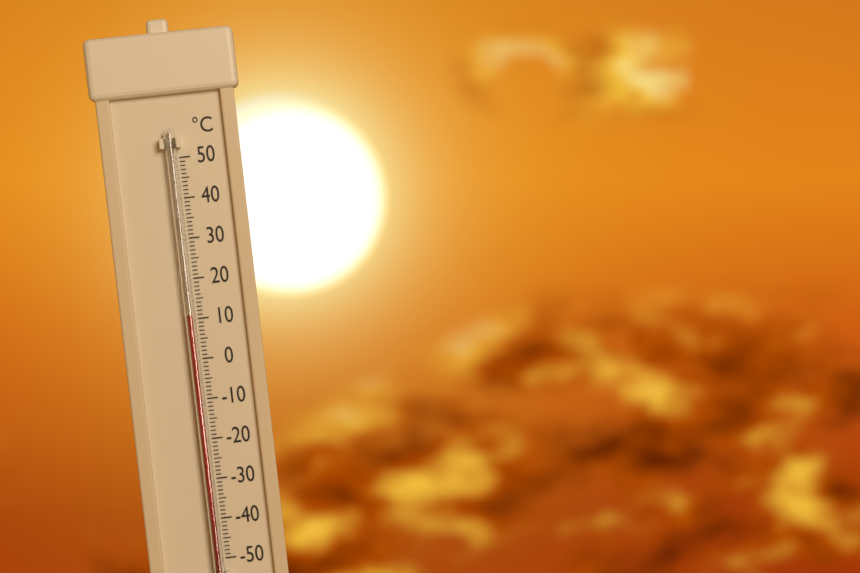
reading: 11 °C
